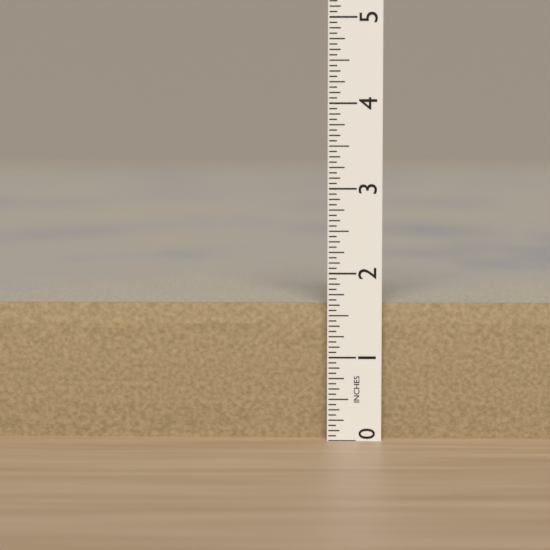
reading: 1.6250 in
